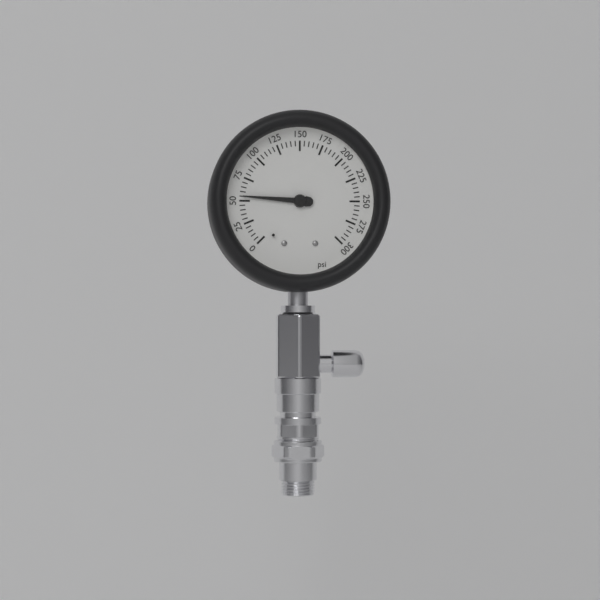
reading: 55 psi
